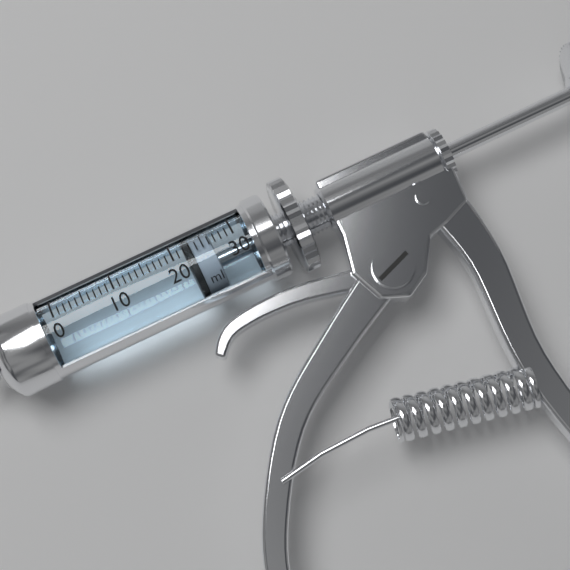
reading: 22 ml
